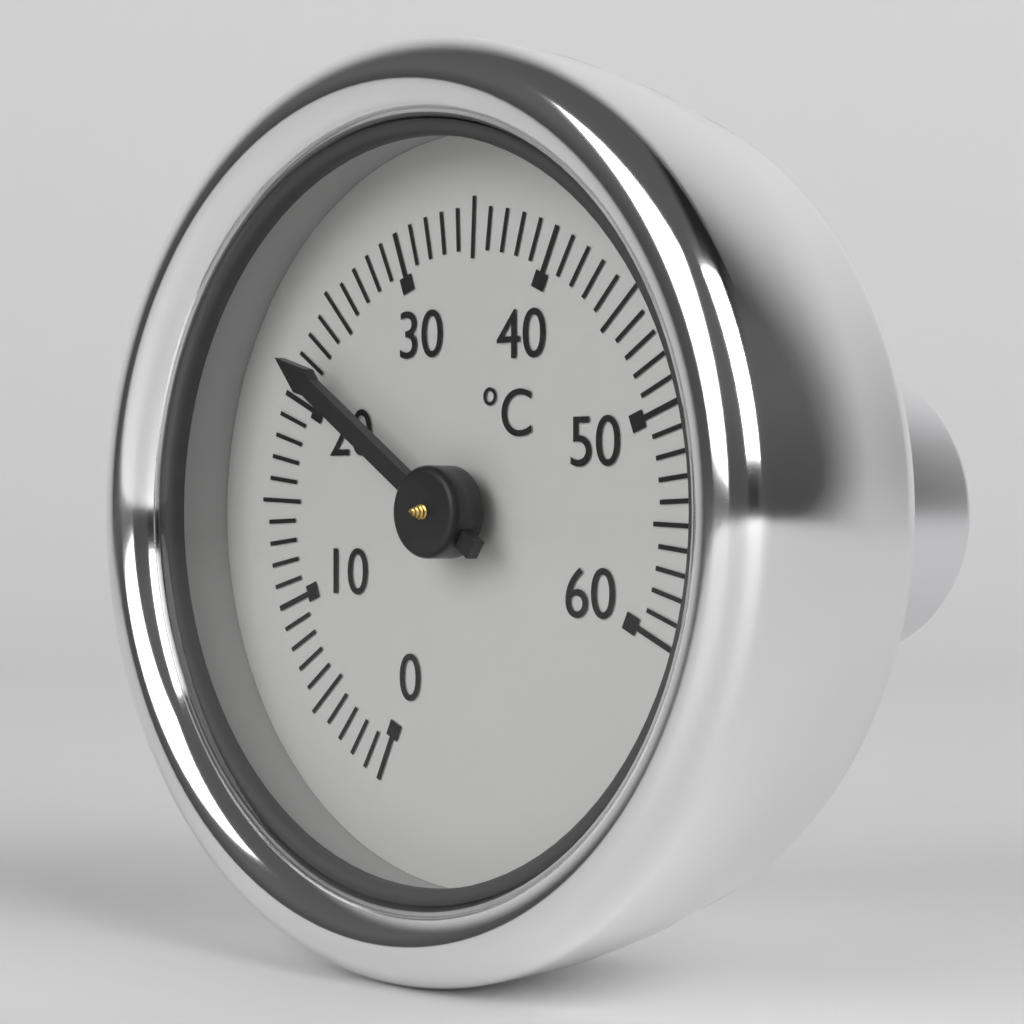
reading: 22 °C
